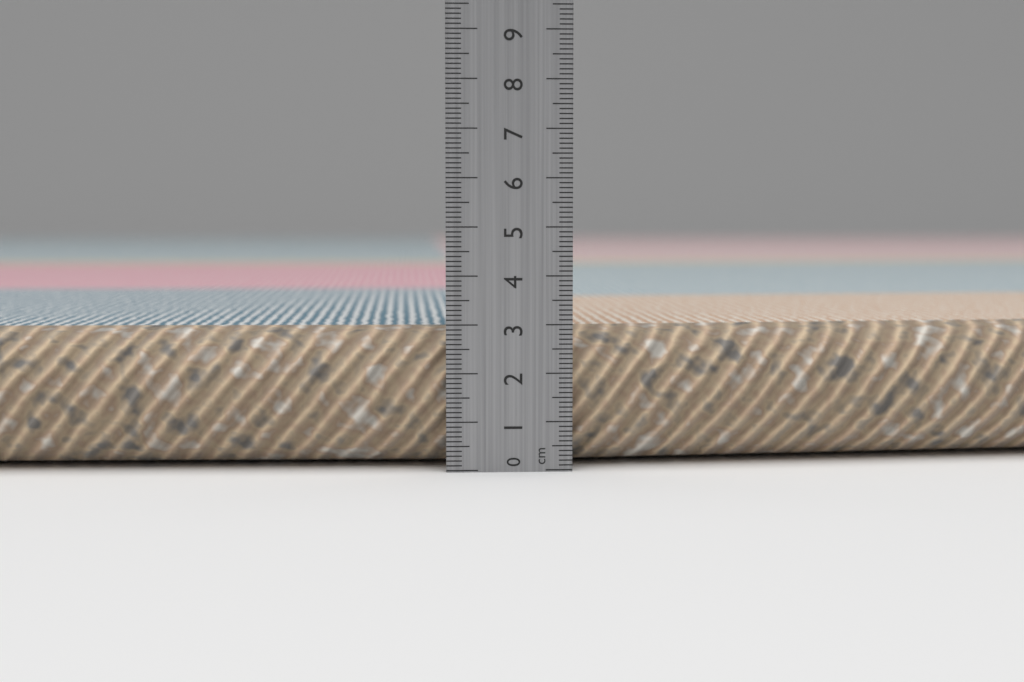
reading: 2.9 cm
